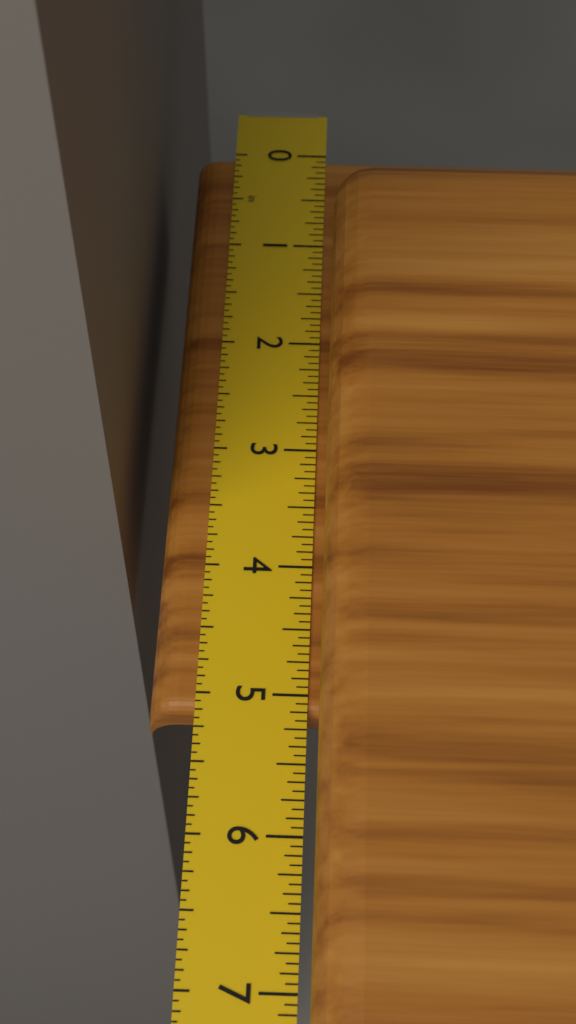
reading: 5.1250 in
